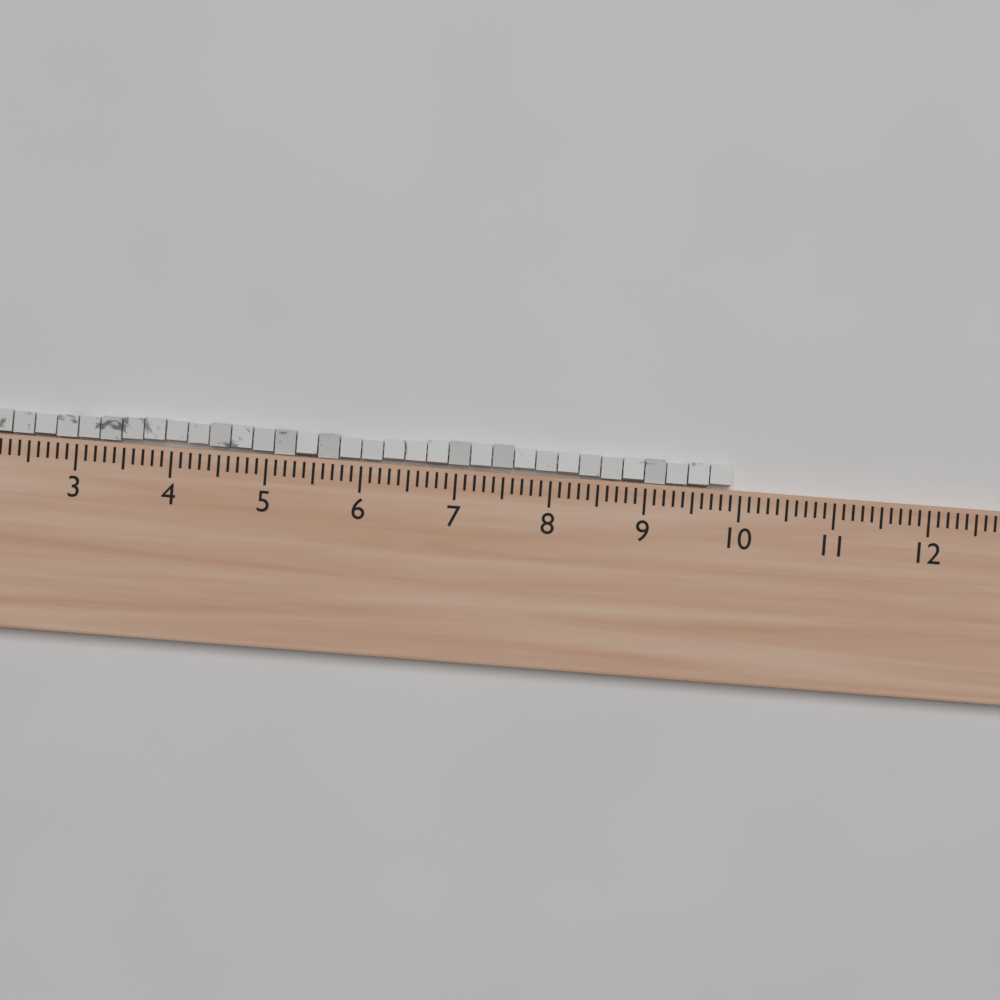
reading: 9.9 (no unit)
